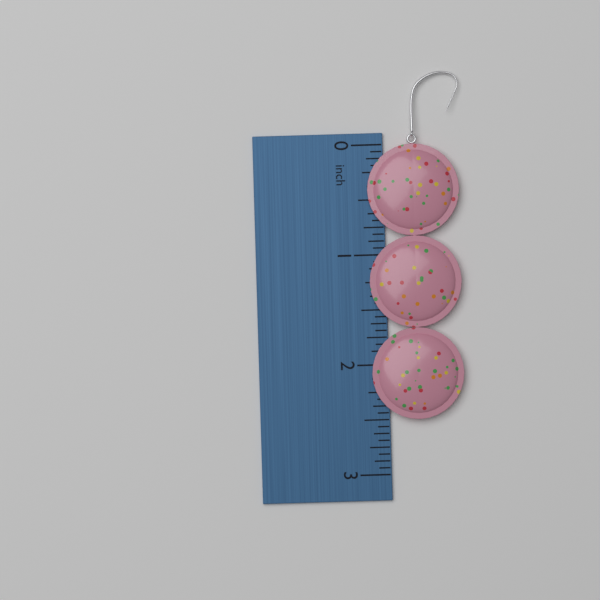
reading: 2.5000 inch
